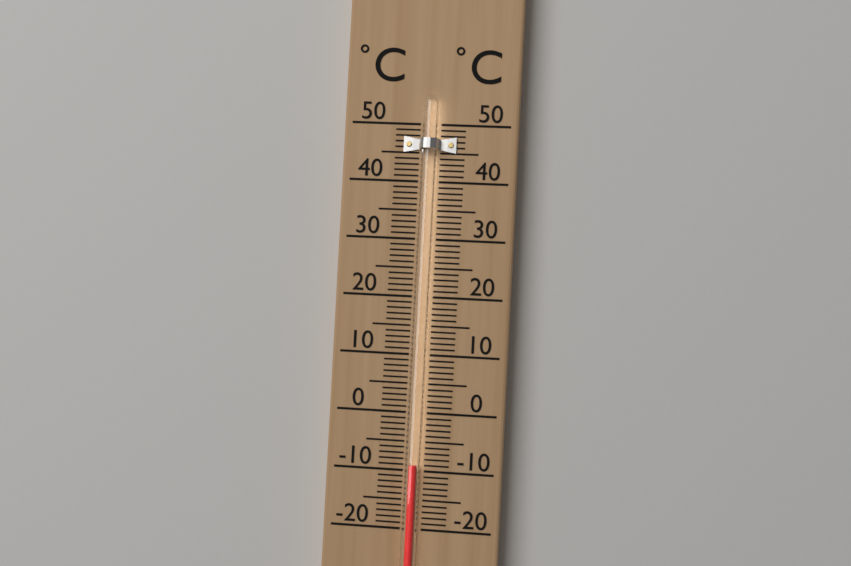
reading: -9 °C
